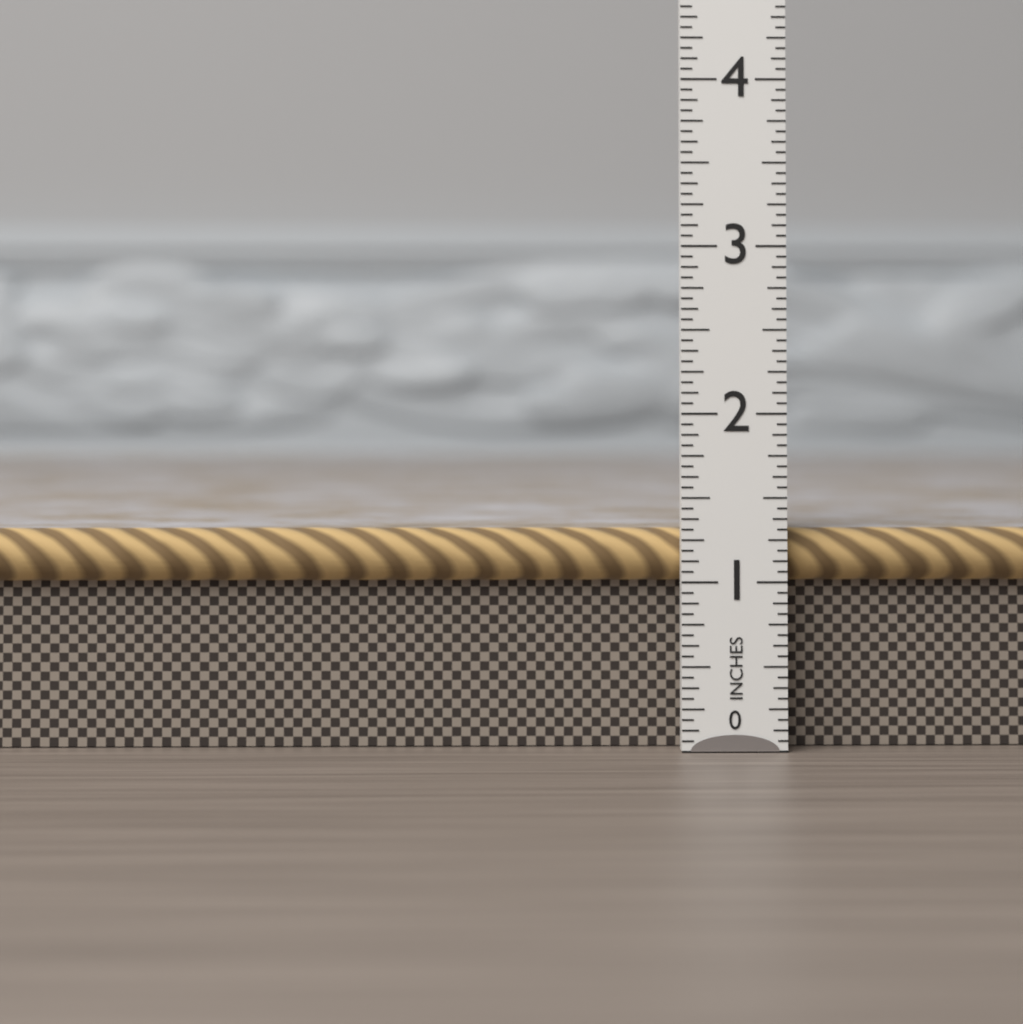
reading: 1.3125 in
